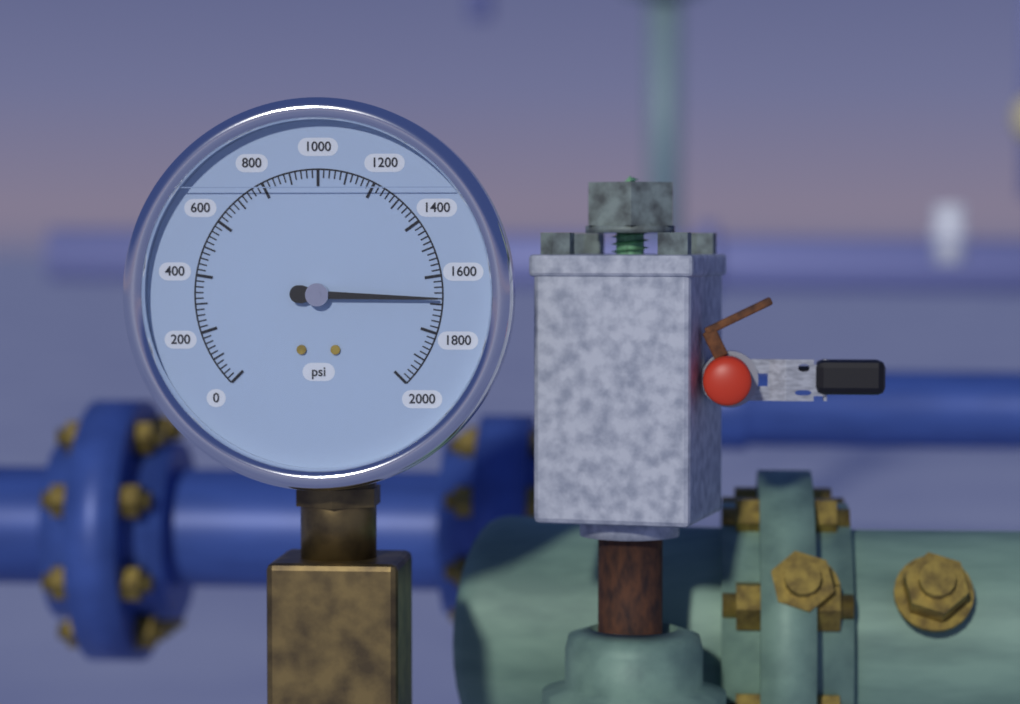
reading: 1680 psi
